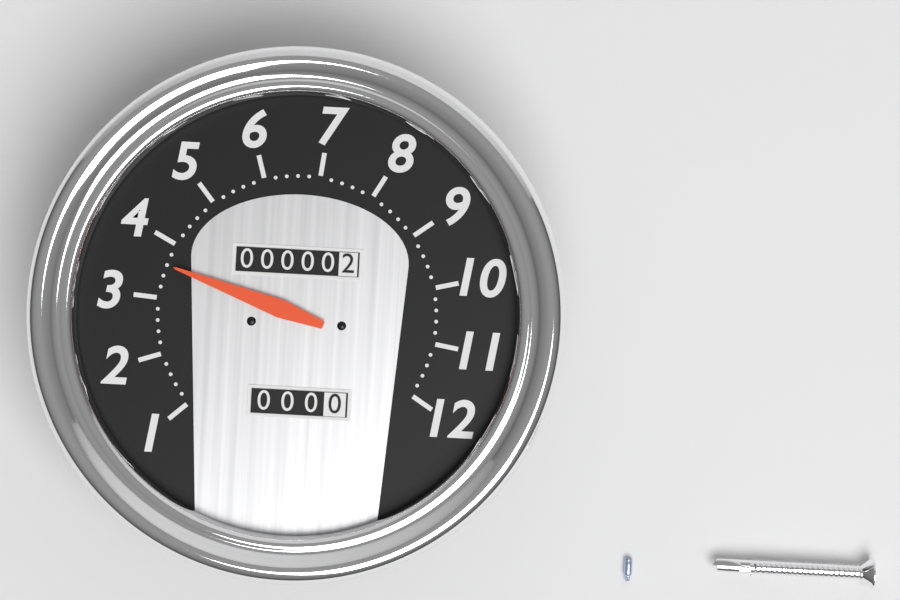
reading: 3.6 (no unit)
